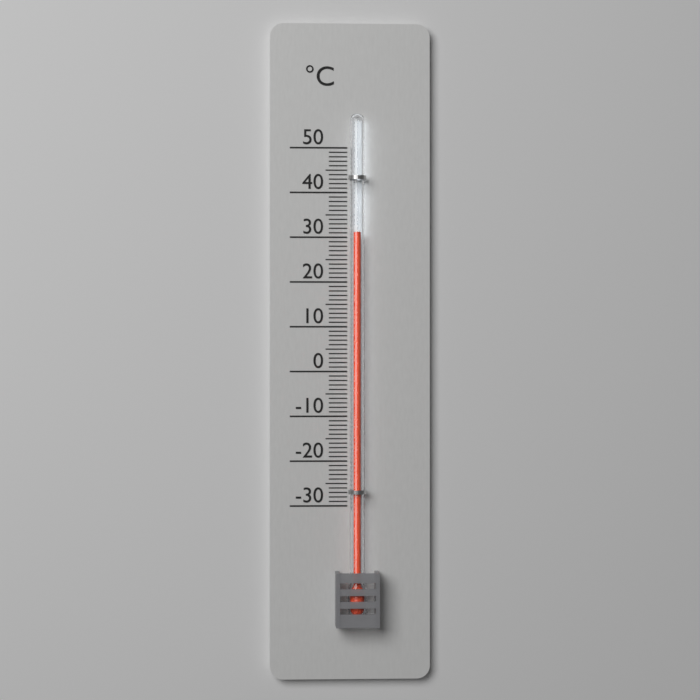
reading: 31 °C
